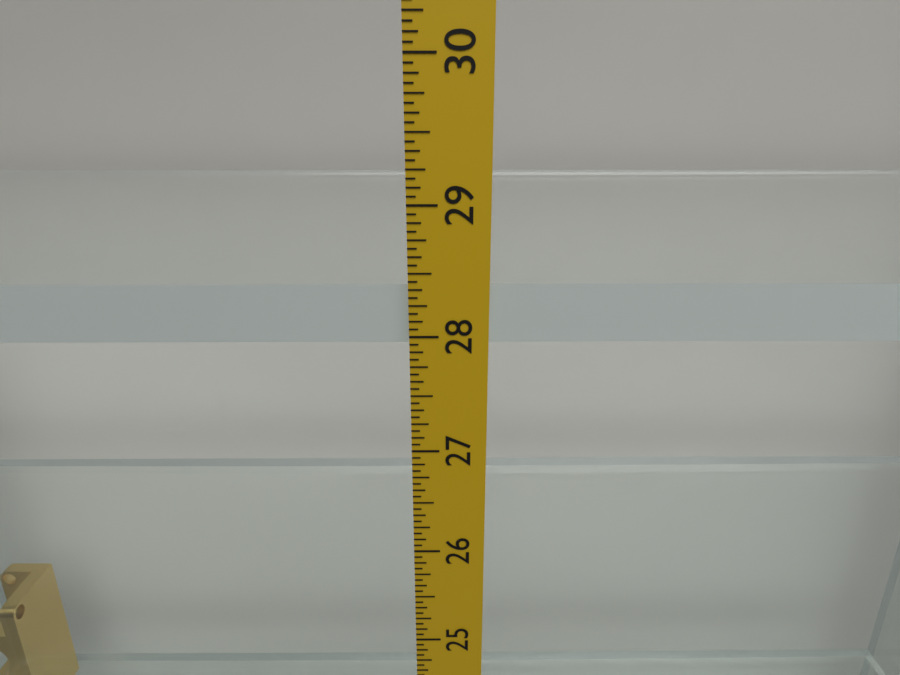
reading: 28.3750 in
